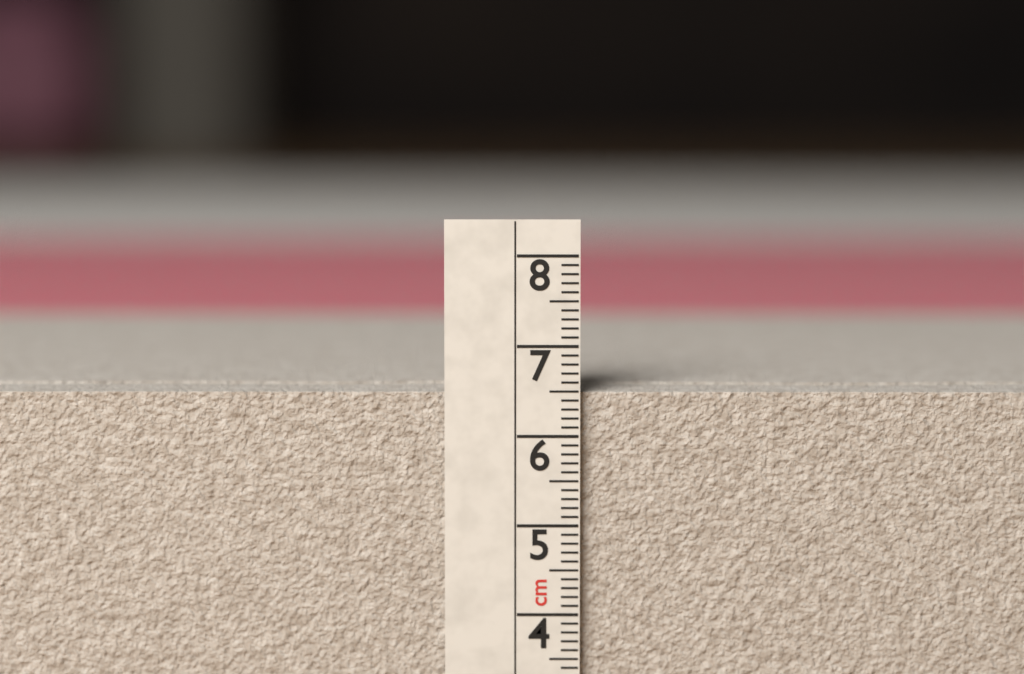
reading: 6.5 cm
